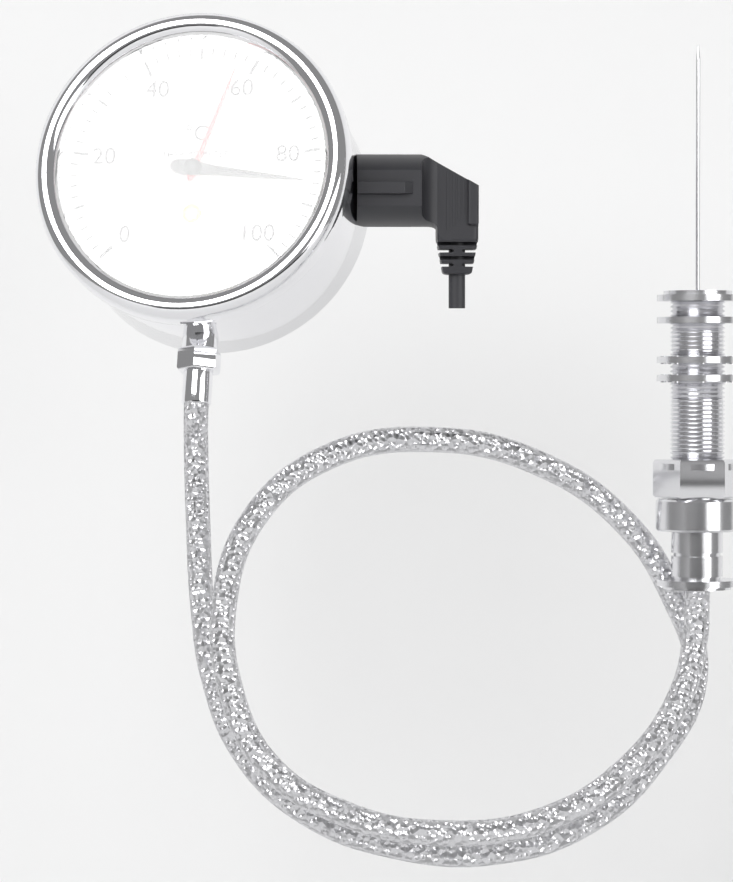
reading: 86 °C
